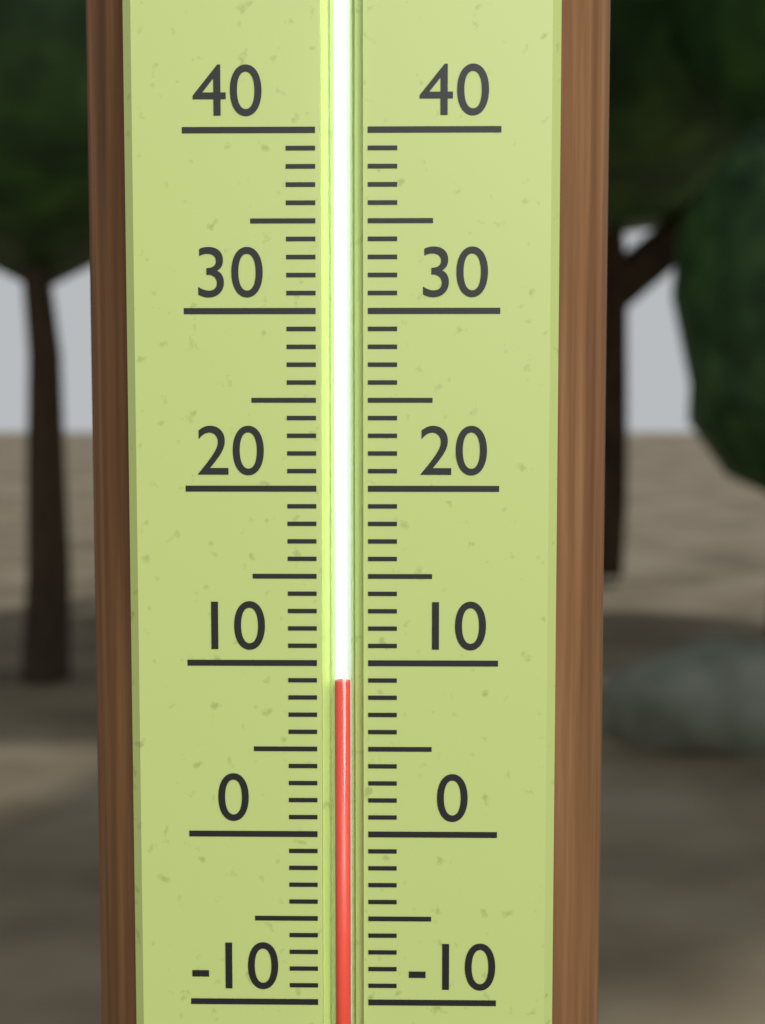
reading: 9 (no unit)
